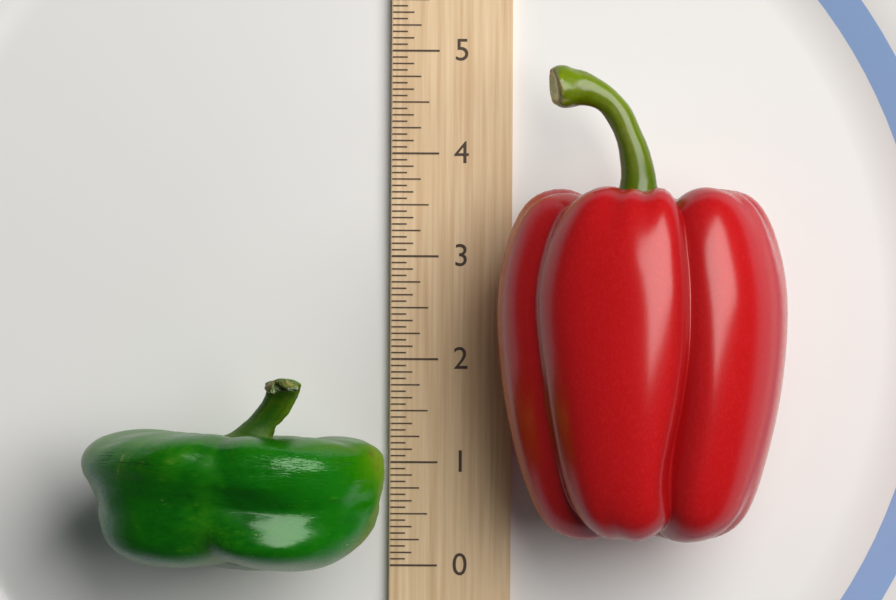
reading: 1.8125 (no unit)
